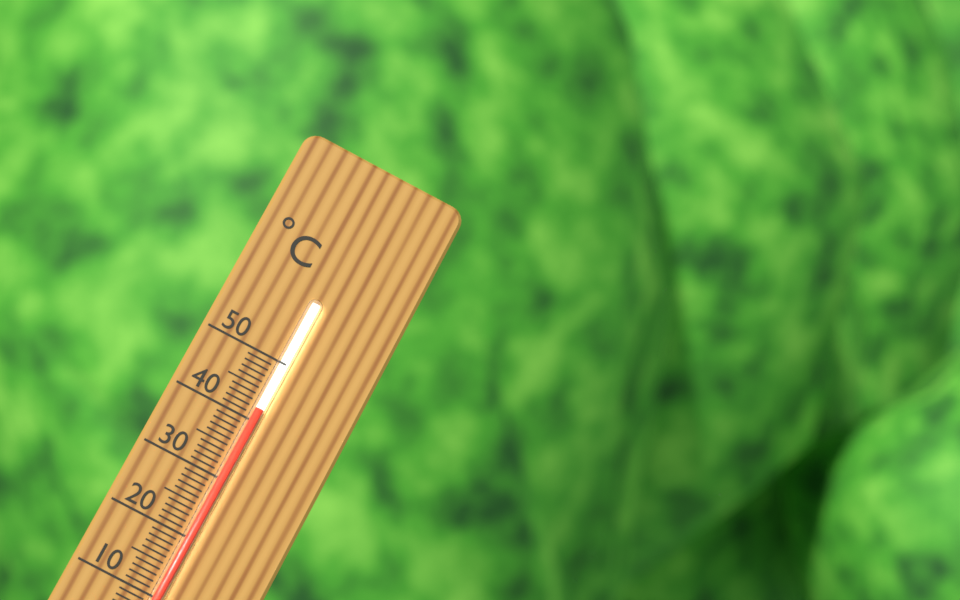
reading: 42 °C
